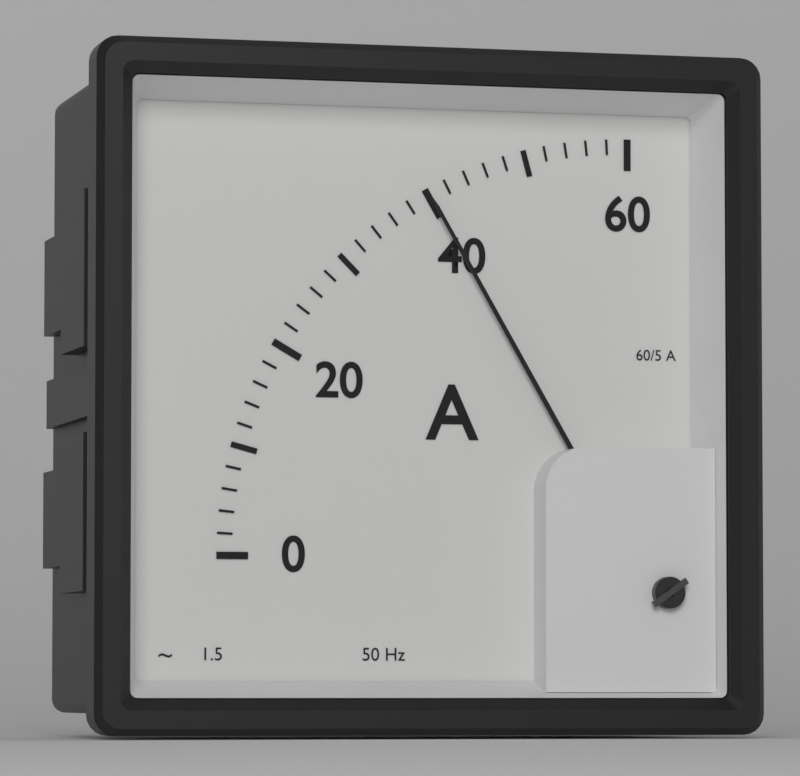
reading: 40 A
